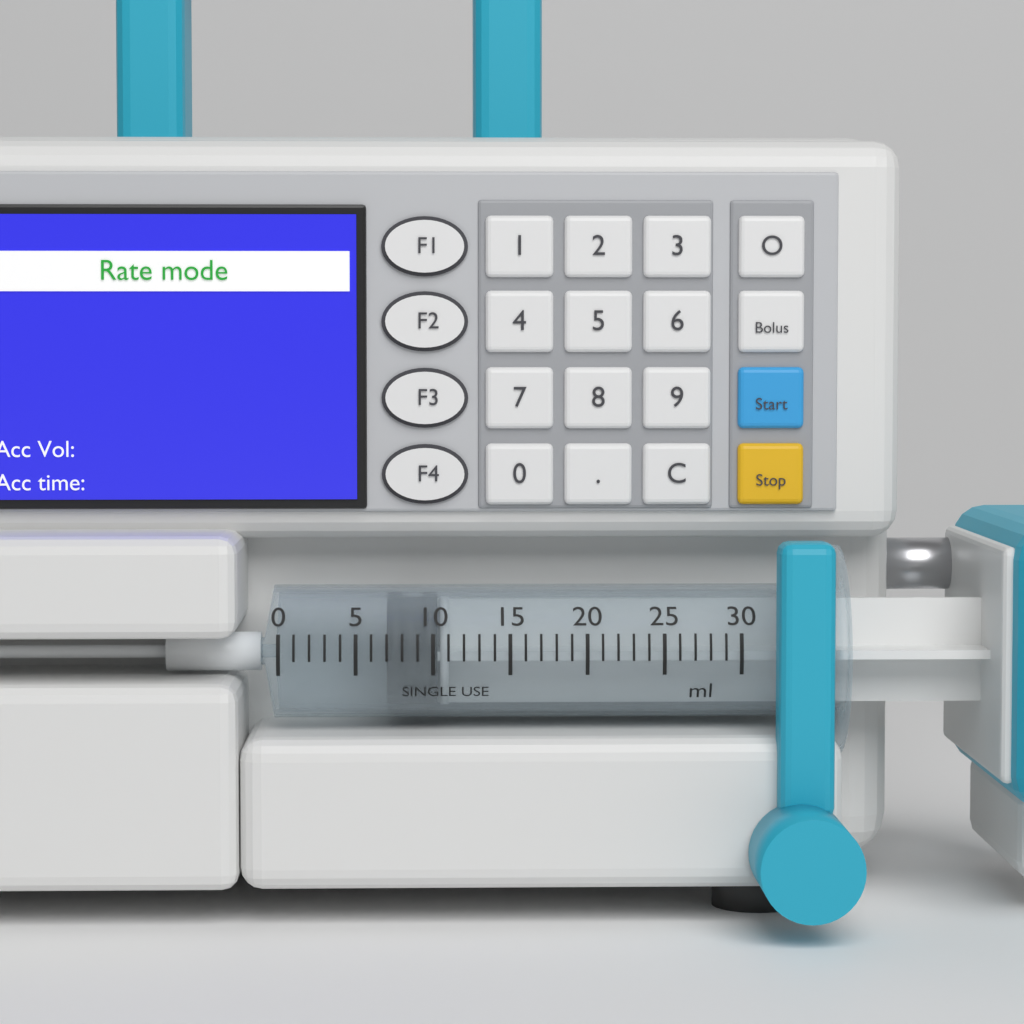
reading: 7 ml
